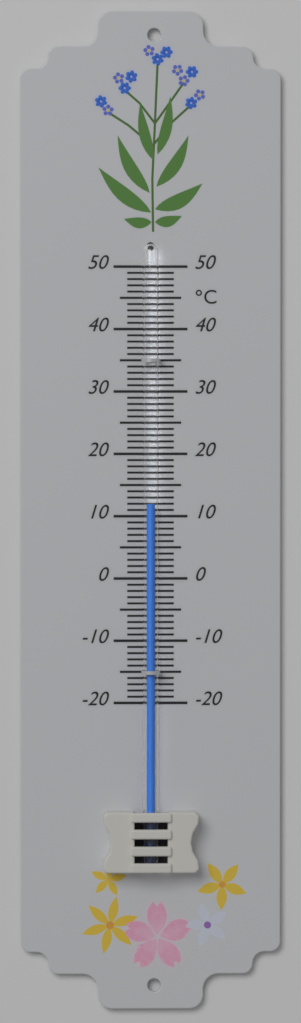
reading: 12 °C
